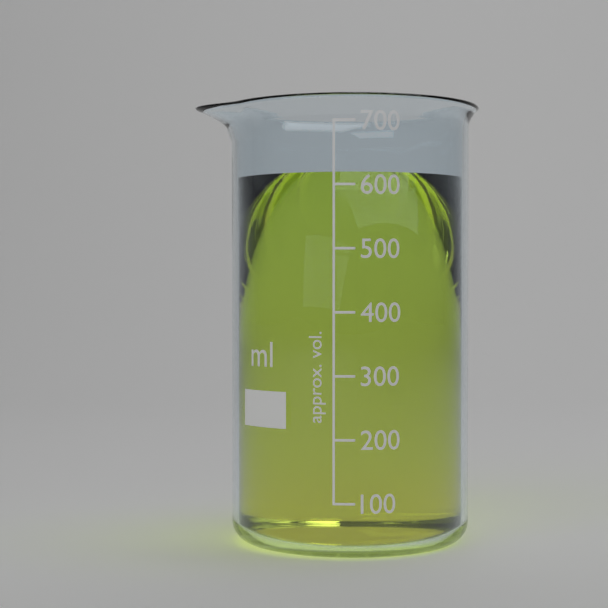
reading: 620 ml
